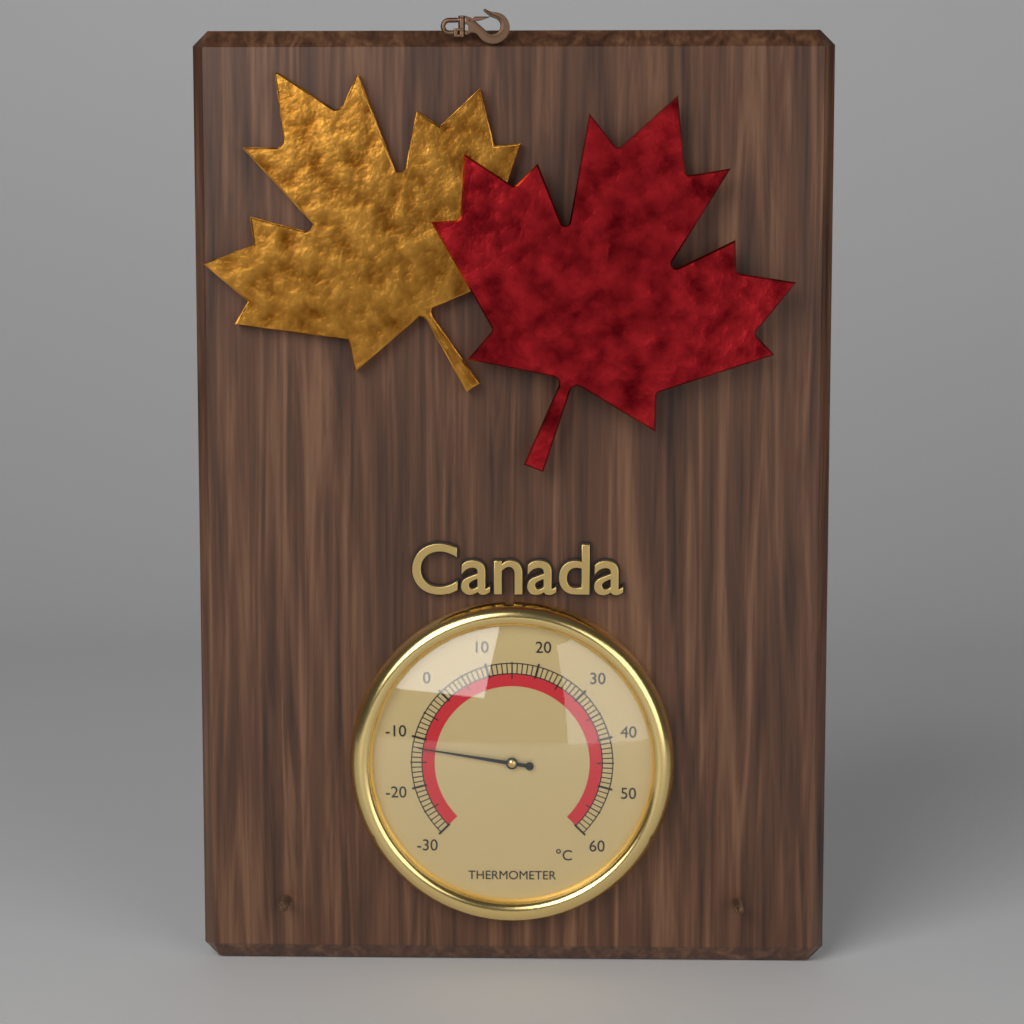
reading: -12 °C
